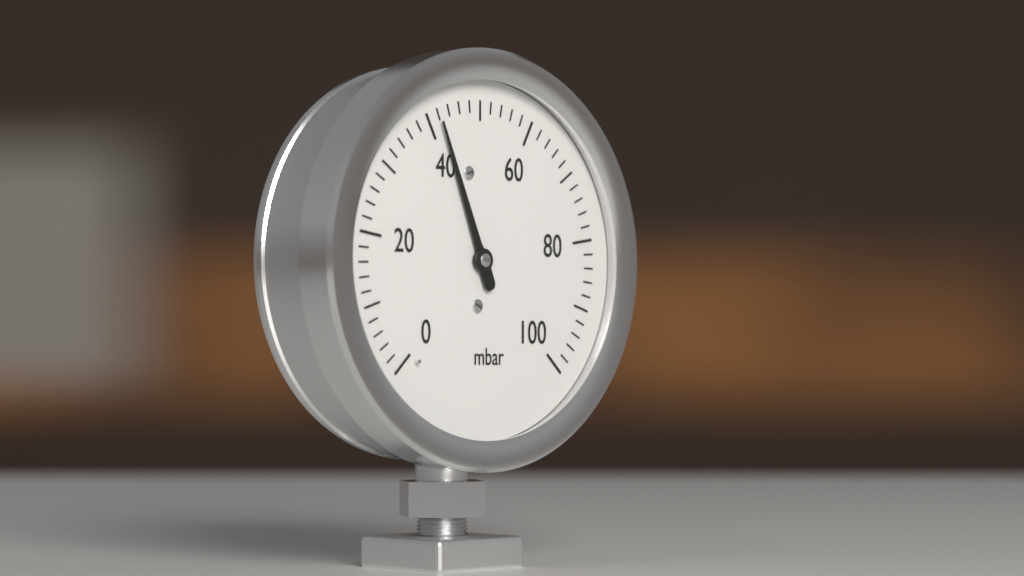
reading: 42 mbar
